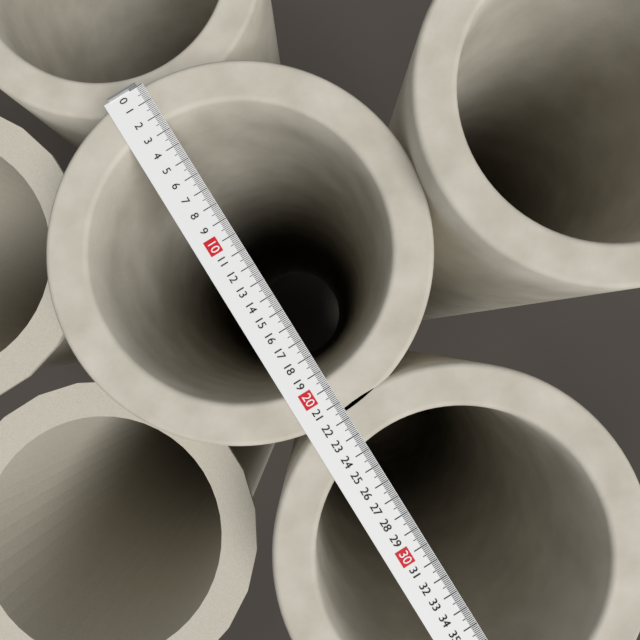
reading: 21.8 (no unit)
